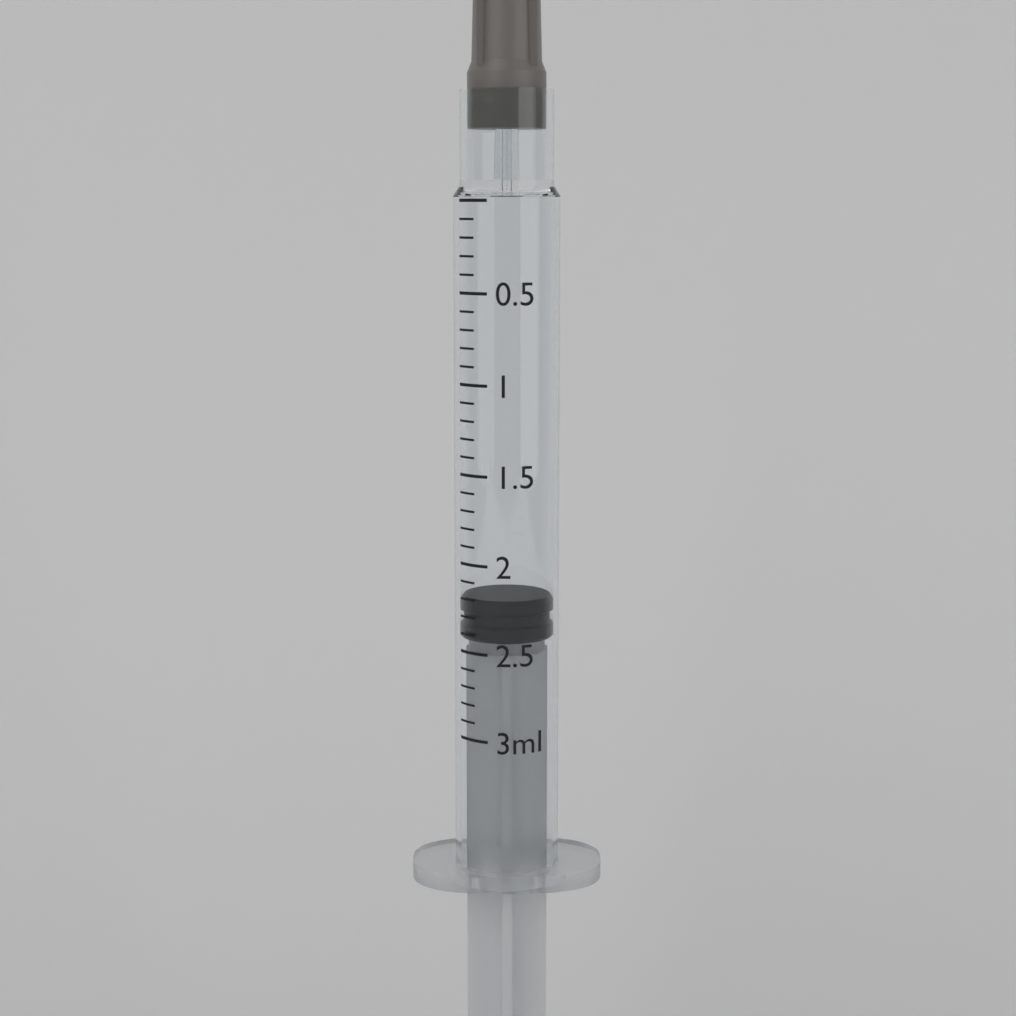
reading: 2.2 ml
